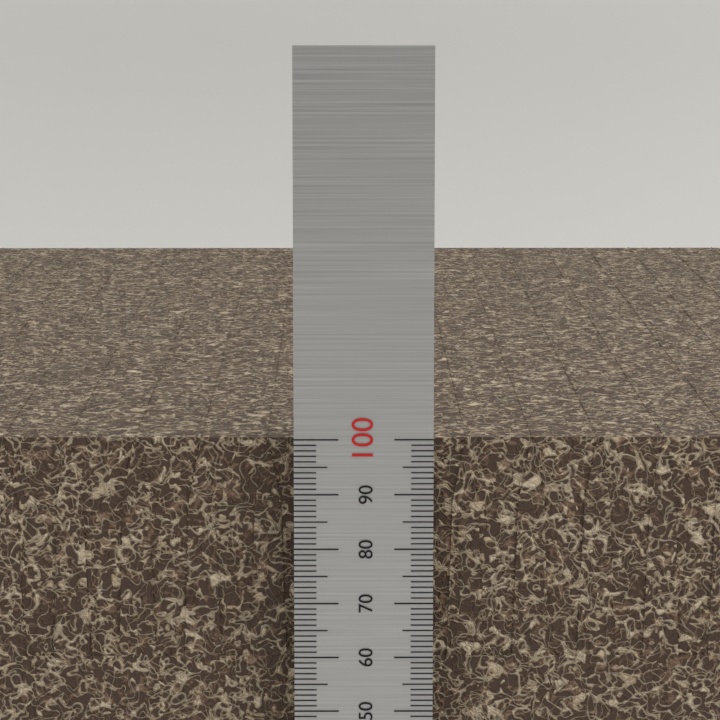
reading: 99 (no unit)
